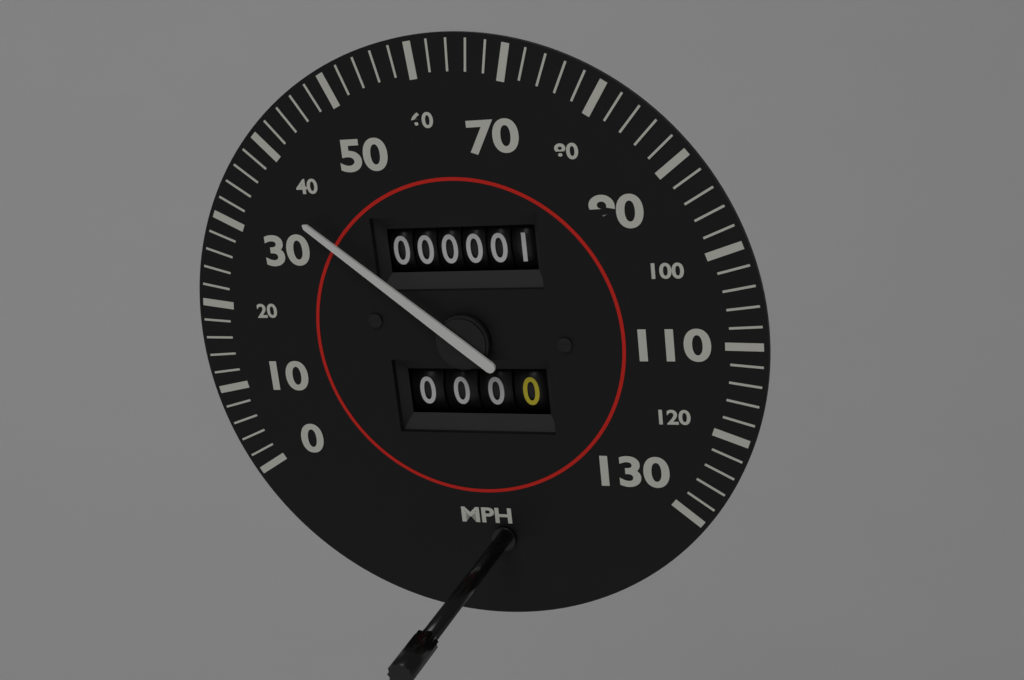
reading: 36 mph
